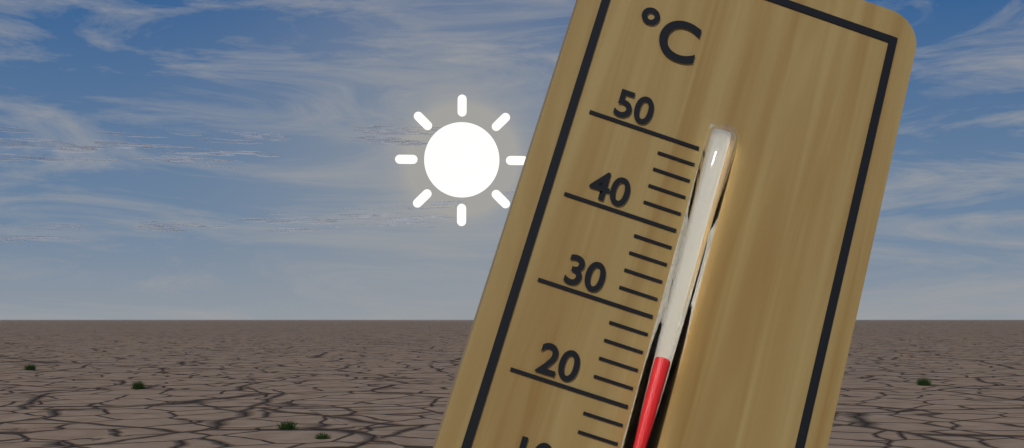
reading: 26 °C
